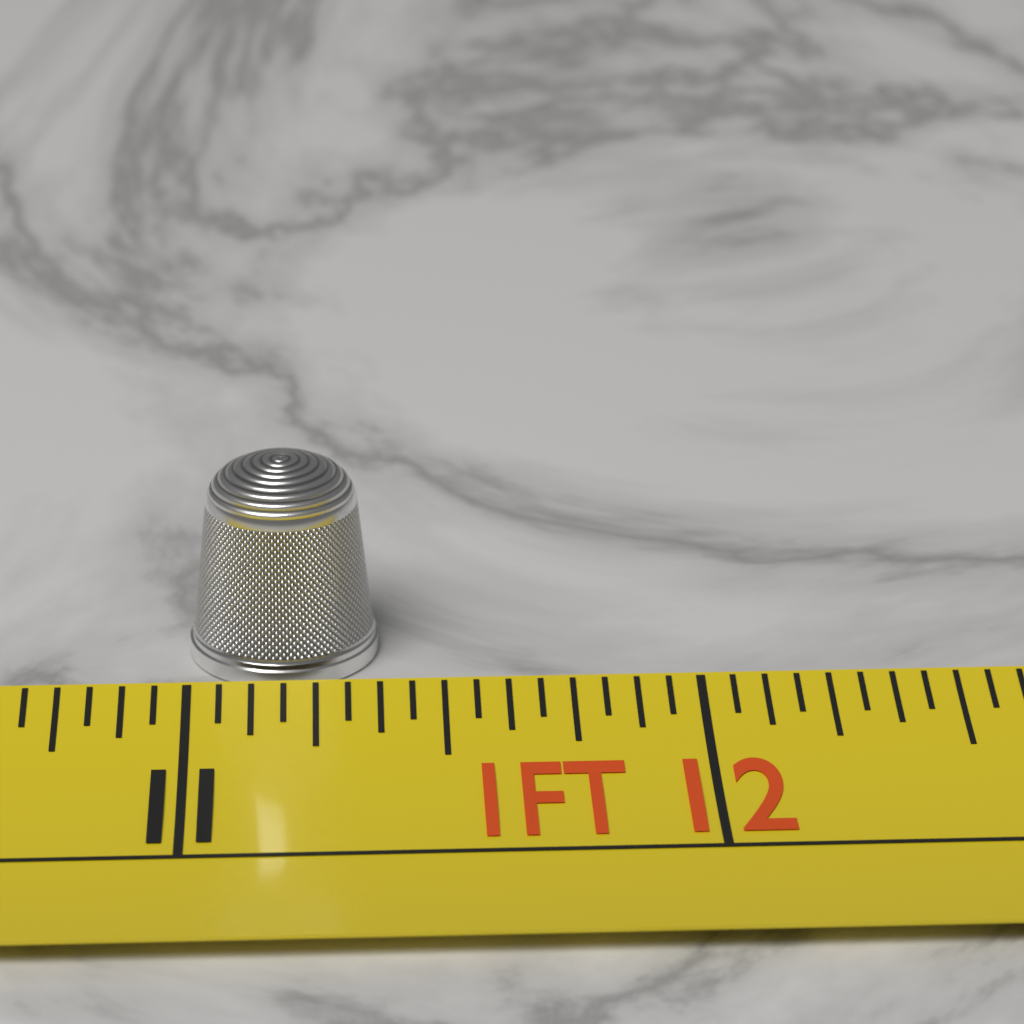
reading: 11.3750 in
